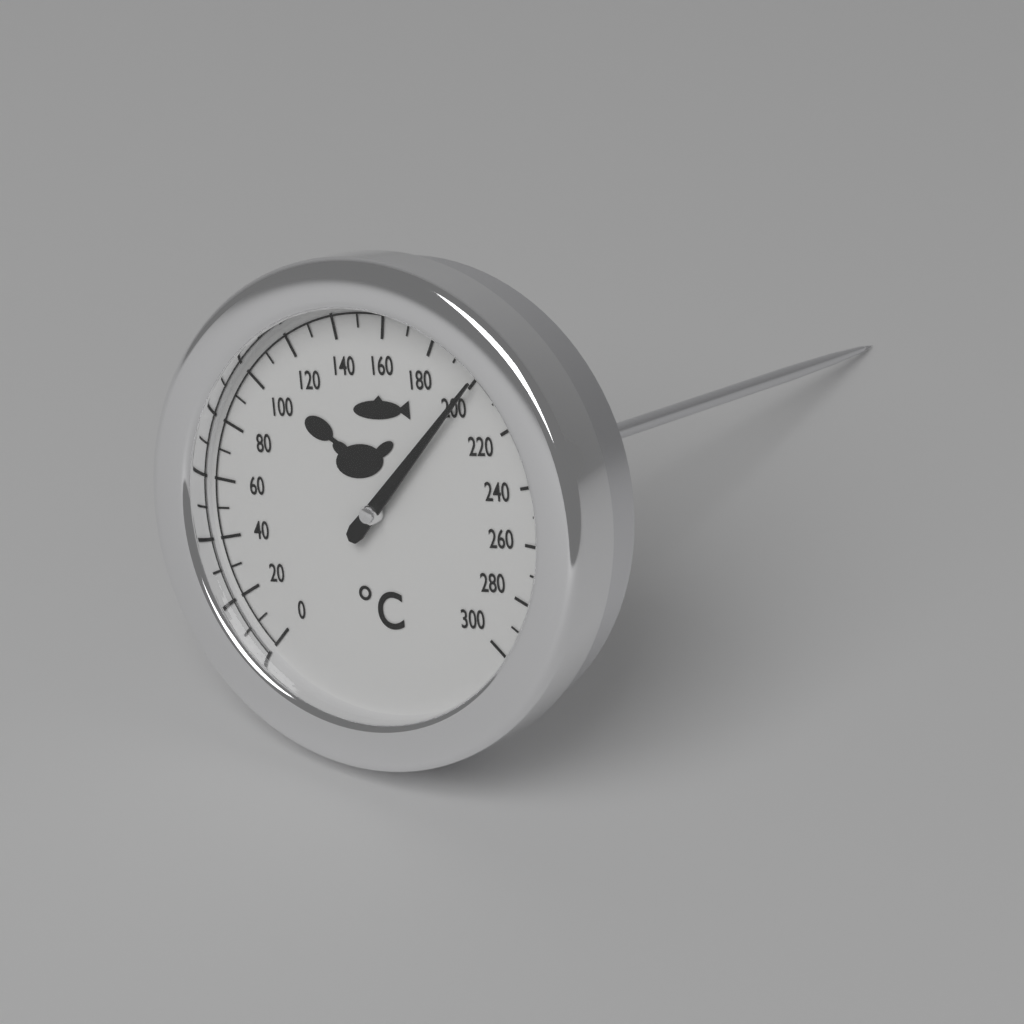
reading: 200 °C
